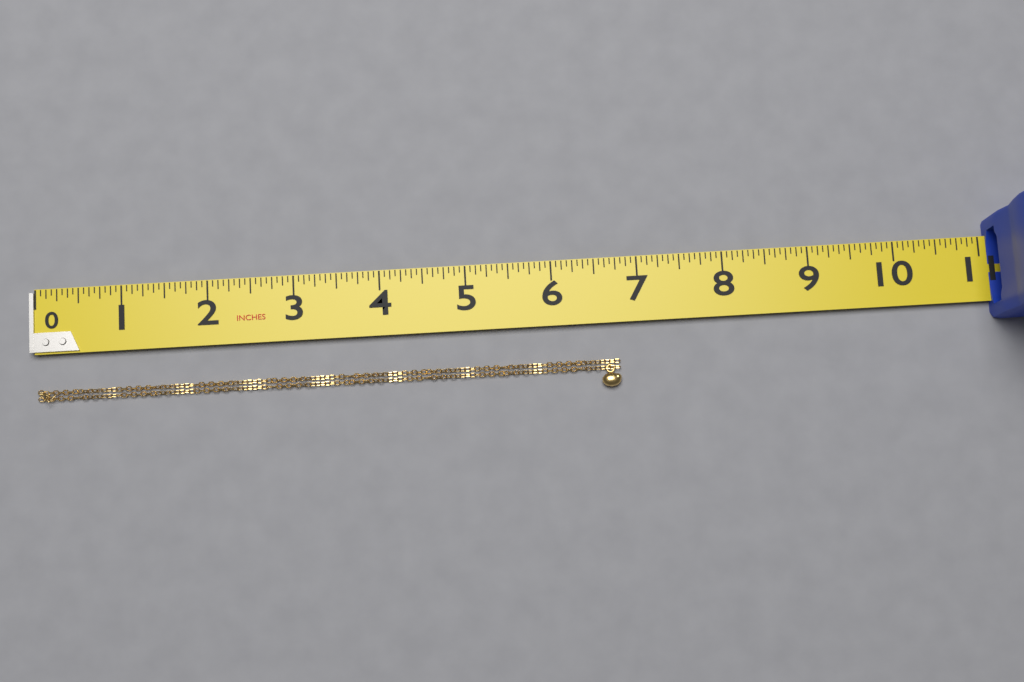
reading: 6.7500 in
